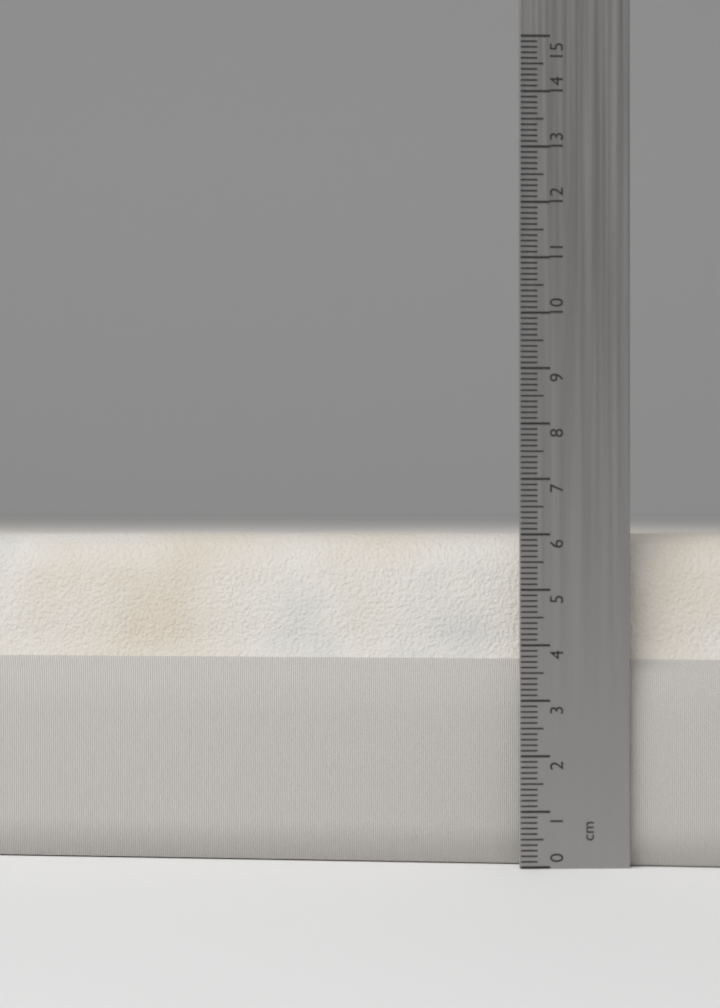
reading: 6.0 cm
